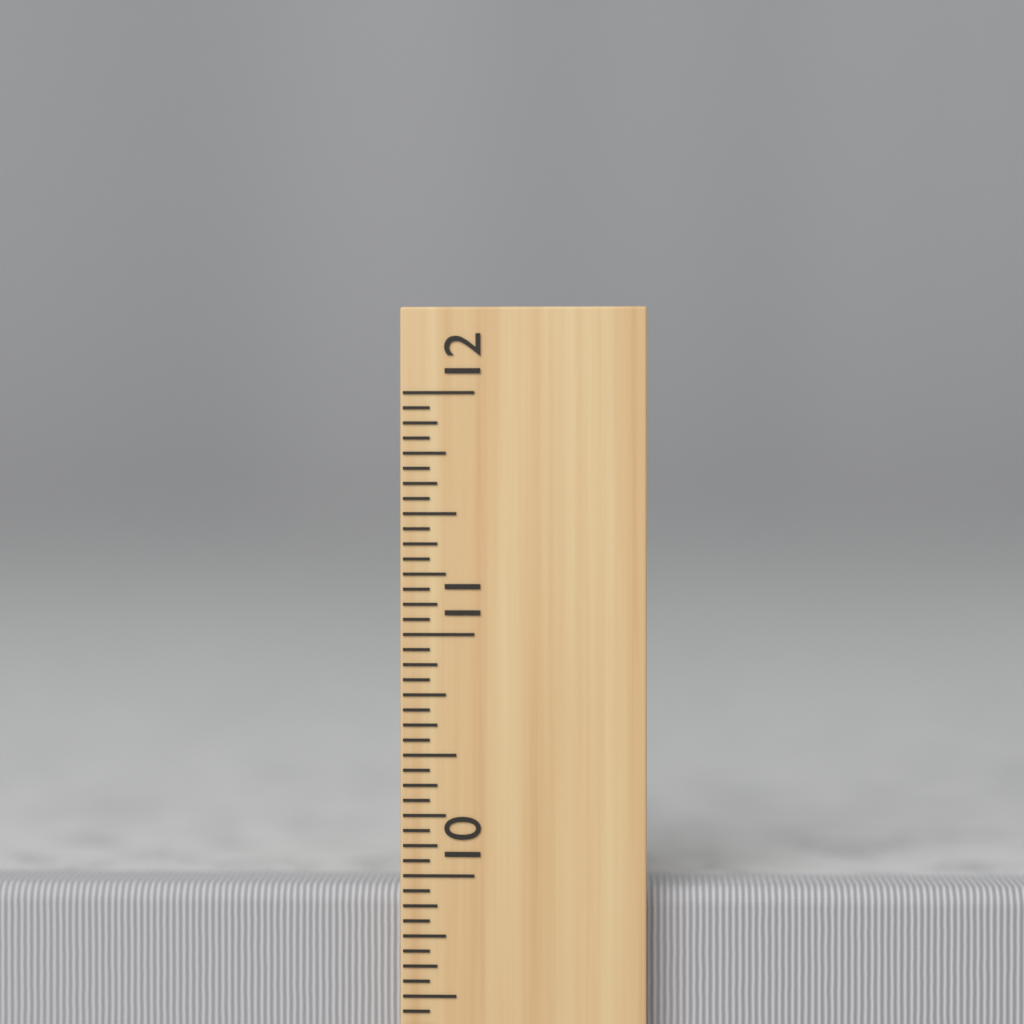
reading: 9.9375 inch
